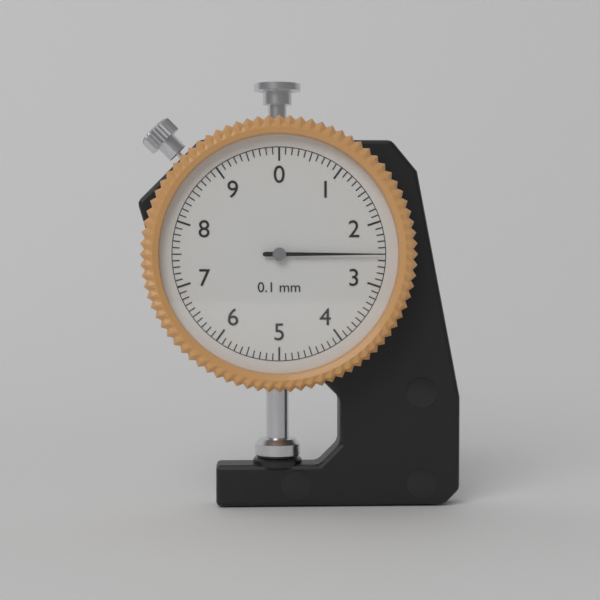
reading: 2.5 mm
